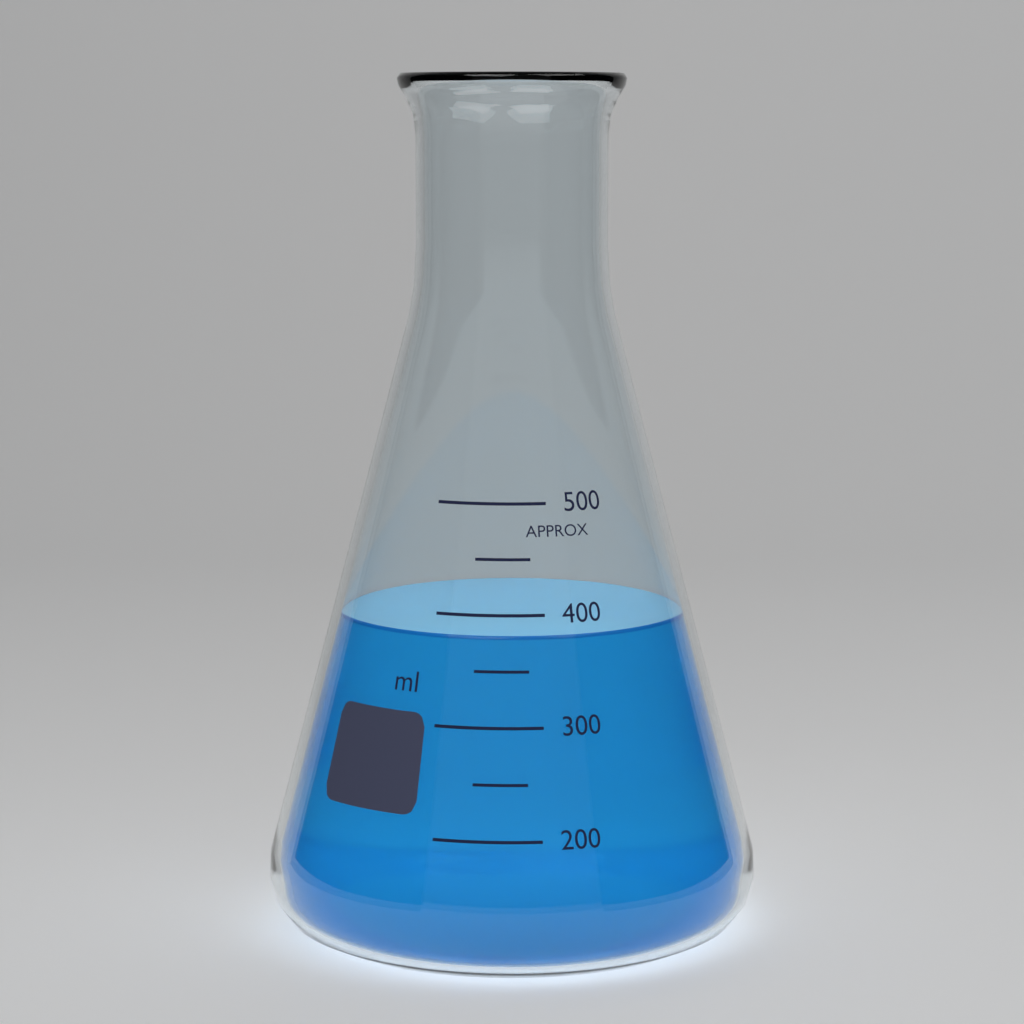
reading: 380 ml
